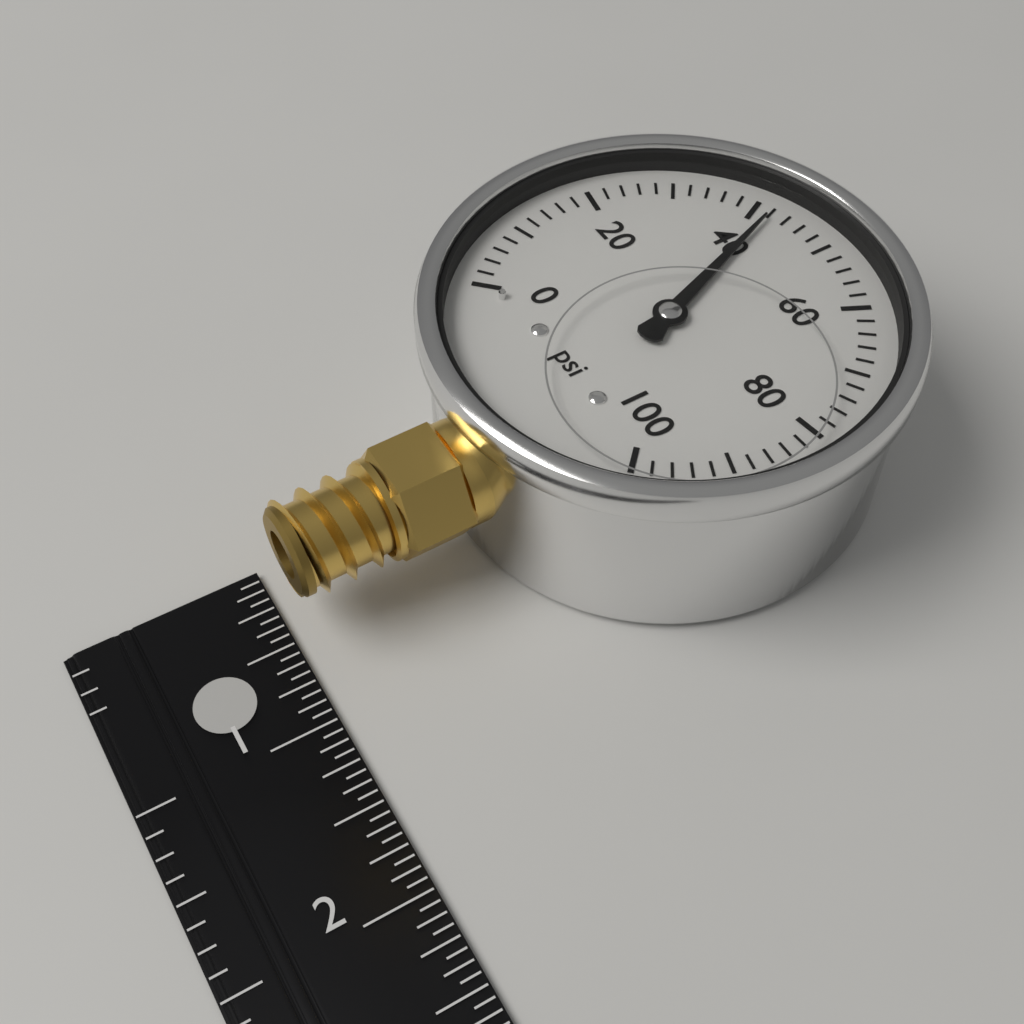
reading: 42 psi
